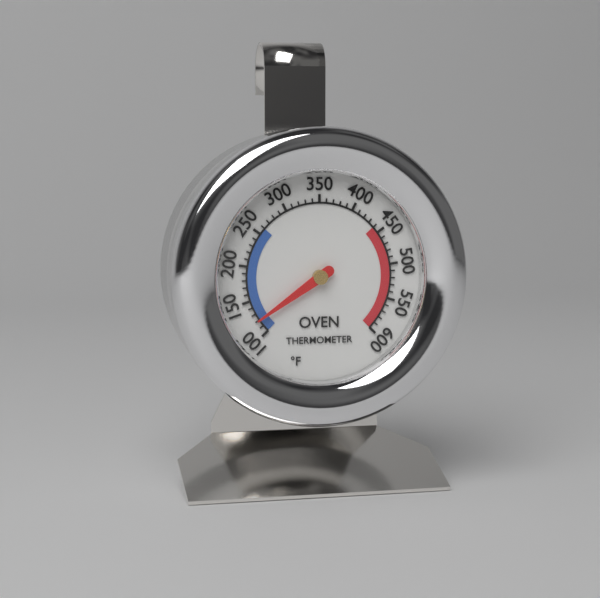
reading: 120 °F
